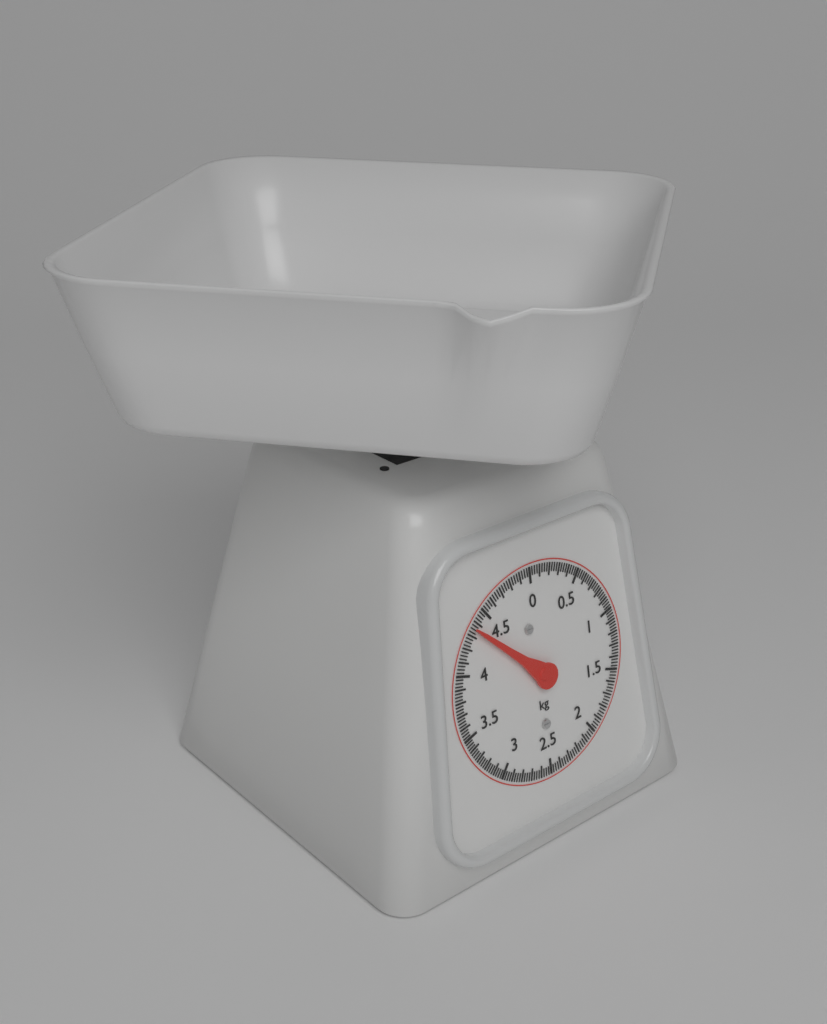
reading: 4.350 kg
